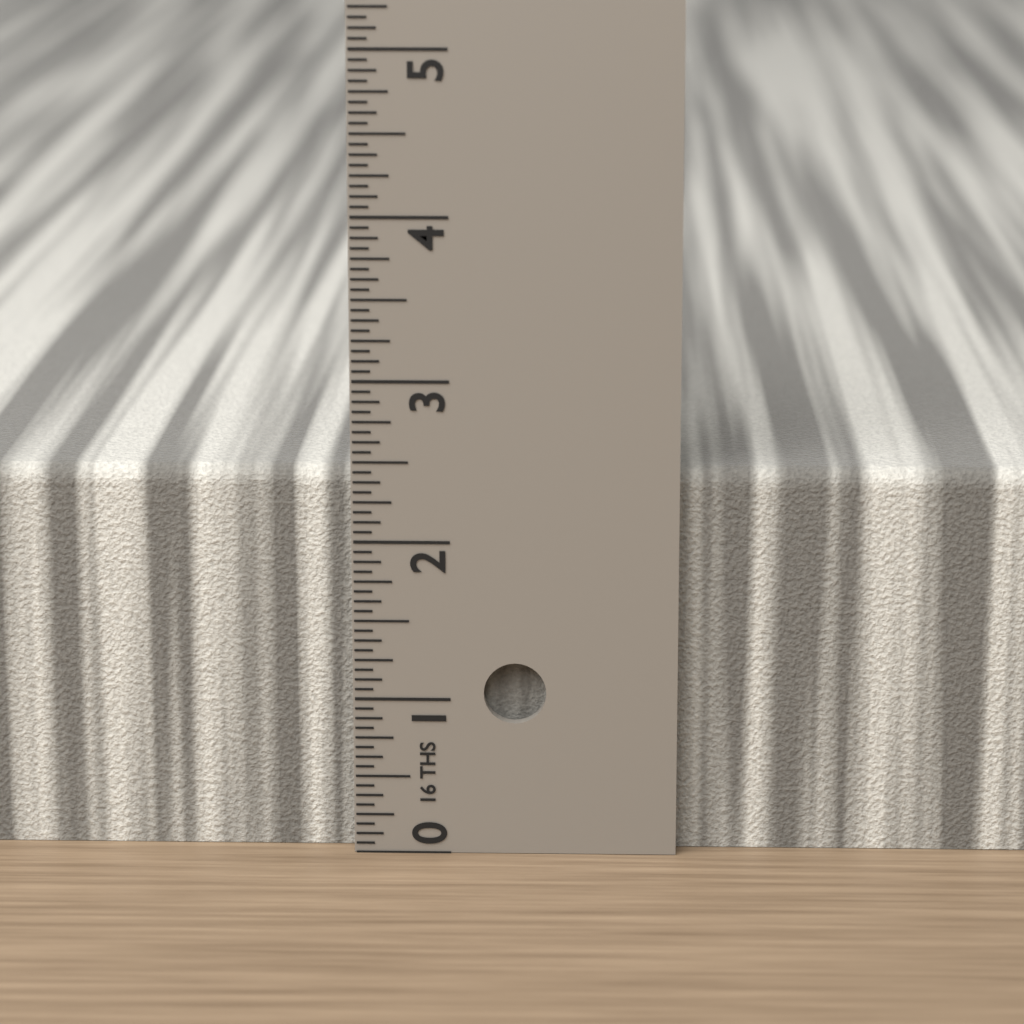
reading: 2.4375 in
